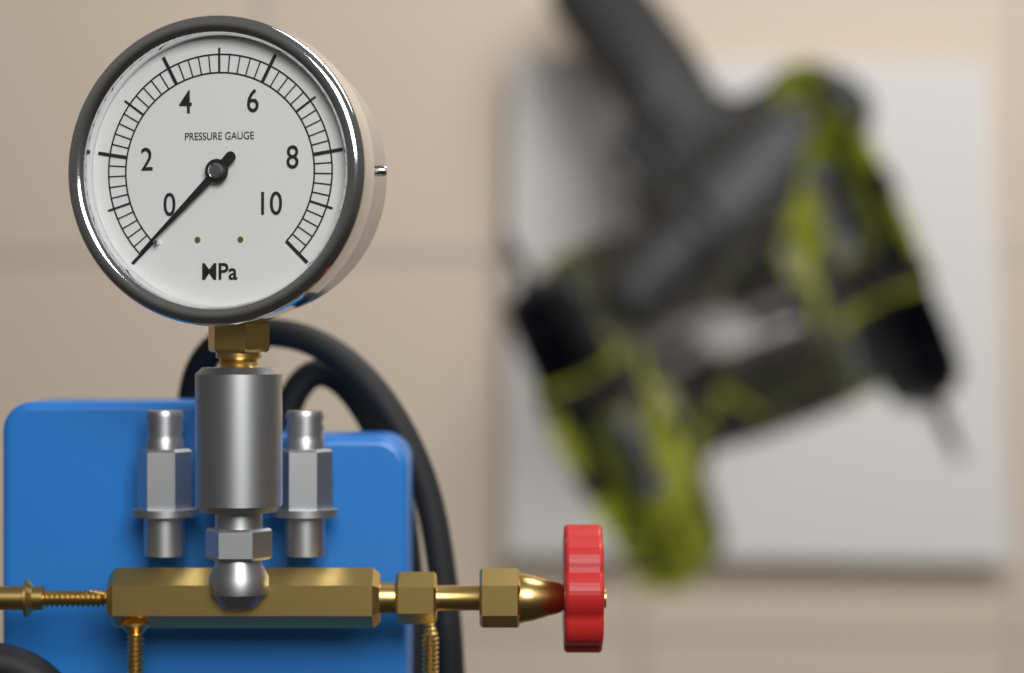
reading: 0.0 MPa
